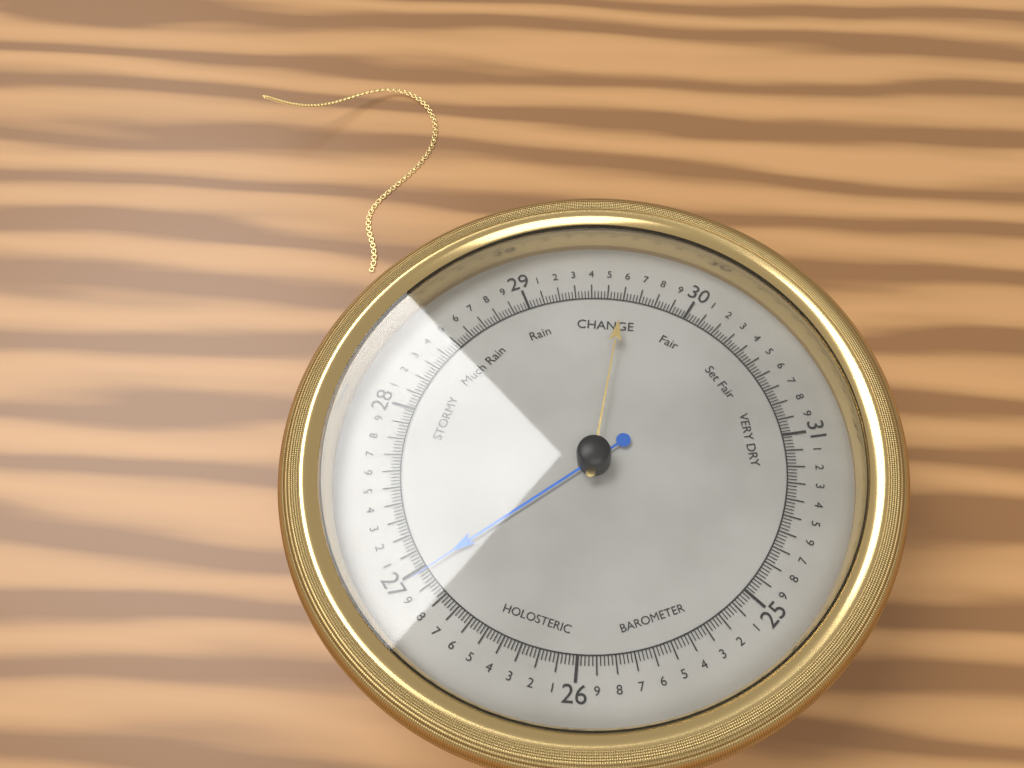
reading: 26.98 (no unit)
